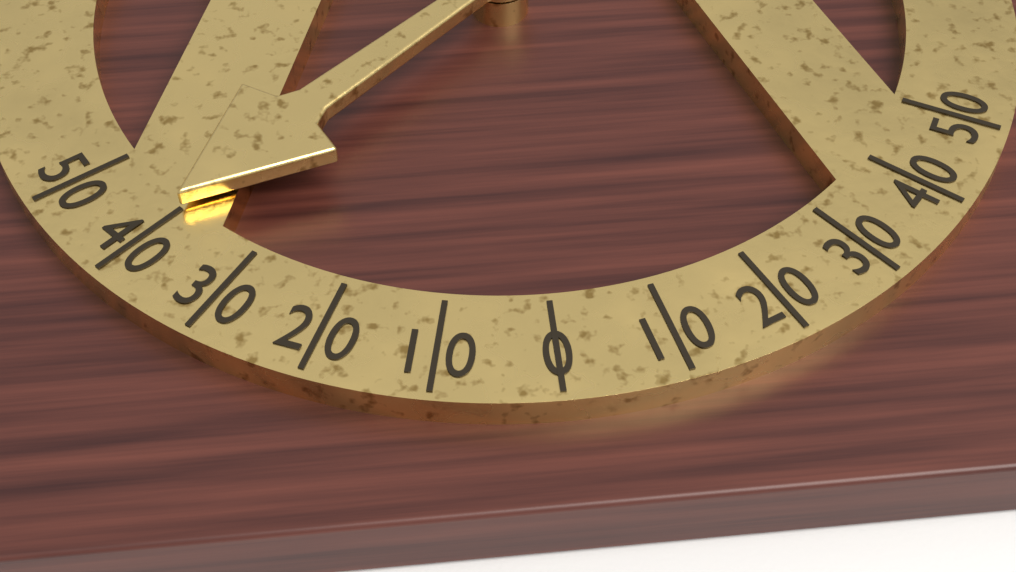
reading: -40 (no unit)
